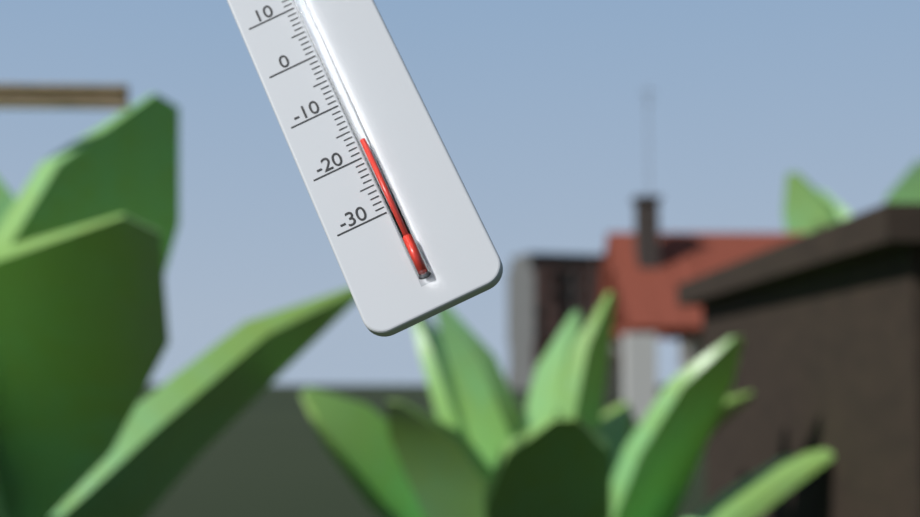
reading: -18 °C
